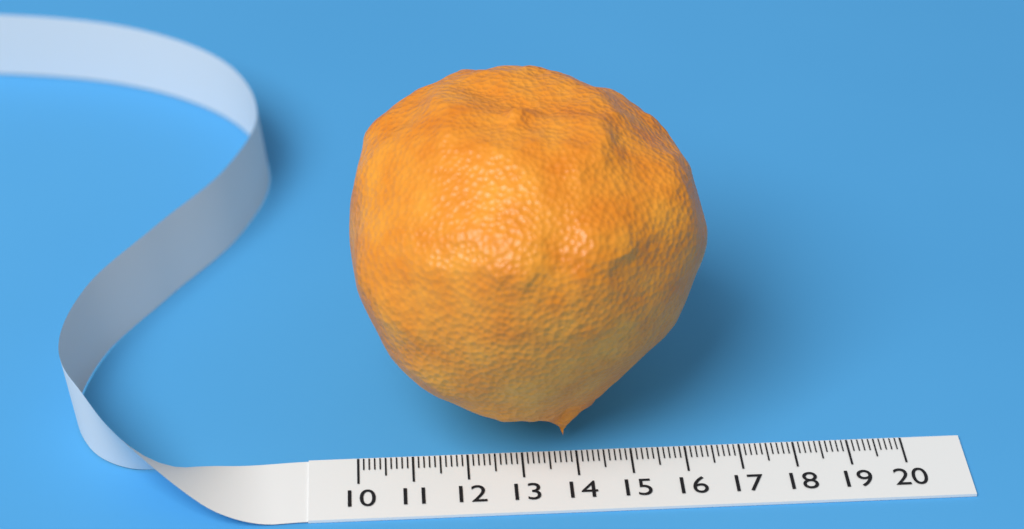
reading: 16.4 (no unit)
